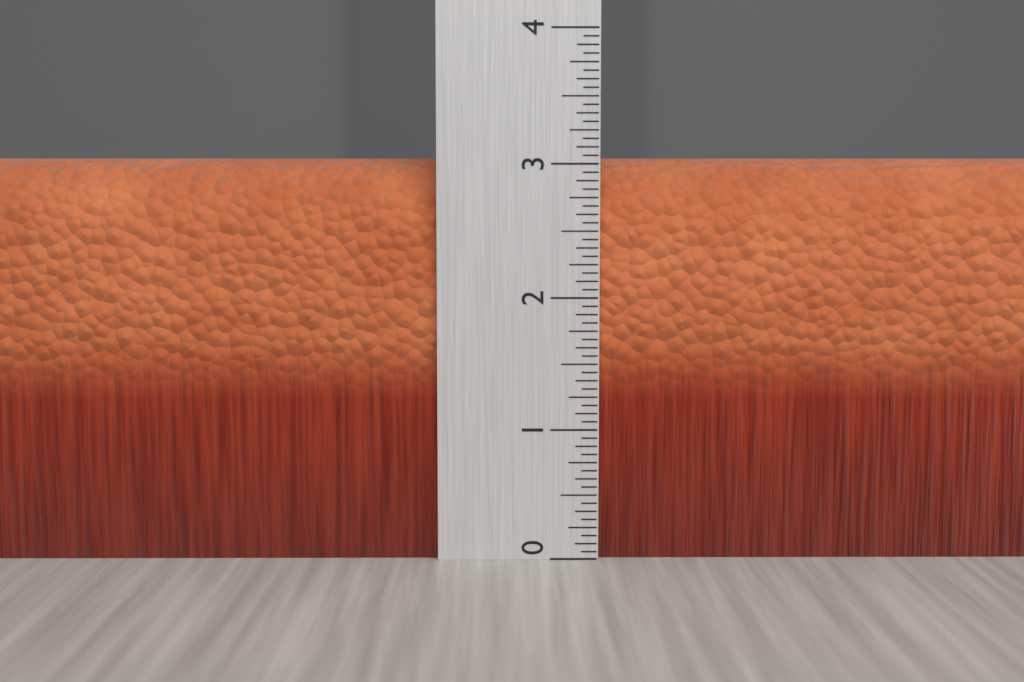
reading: 3.0625 (no unit)
